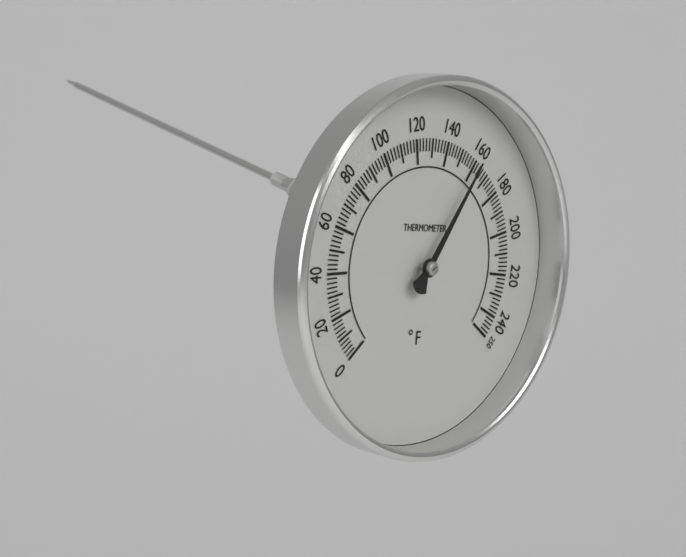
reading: 160 °F
